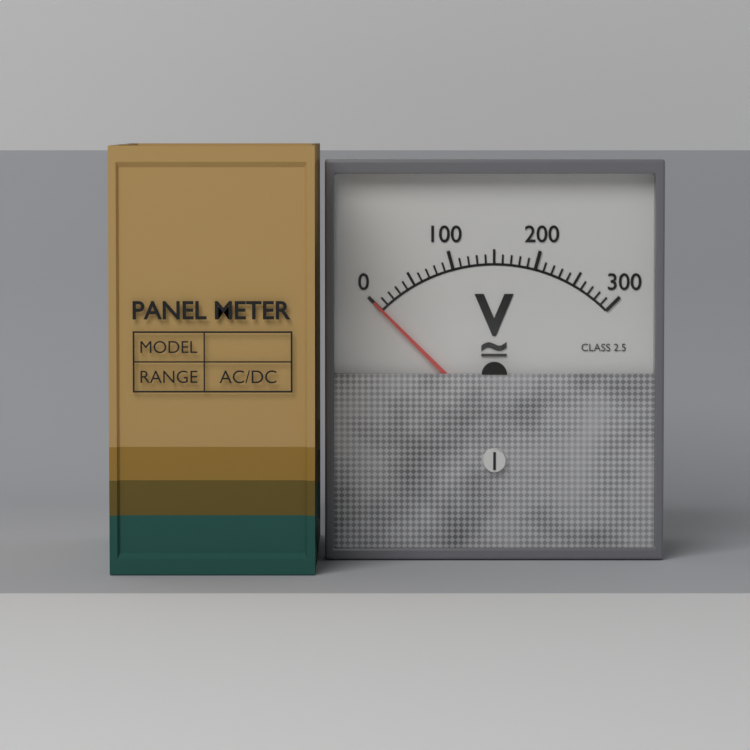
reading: 0 V
